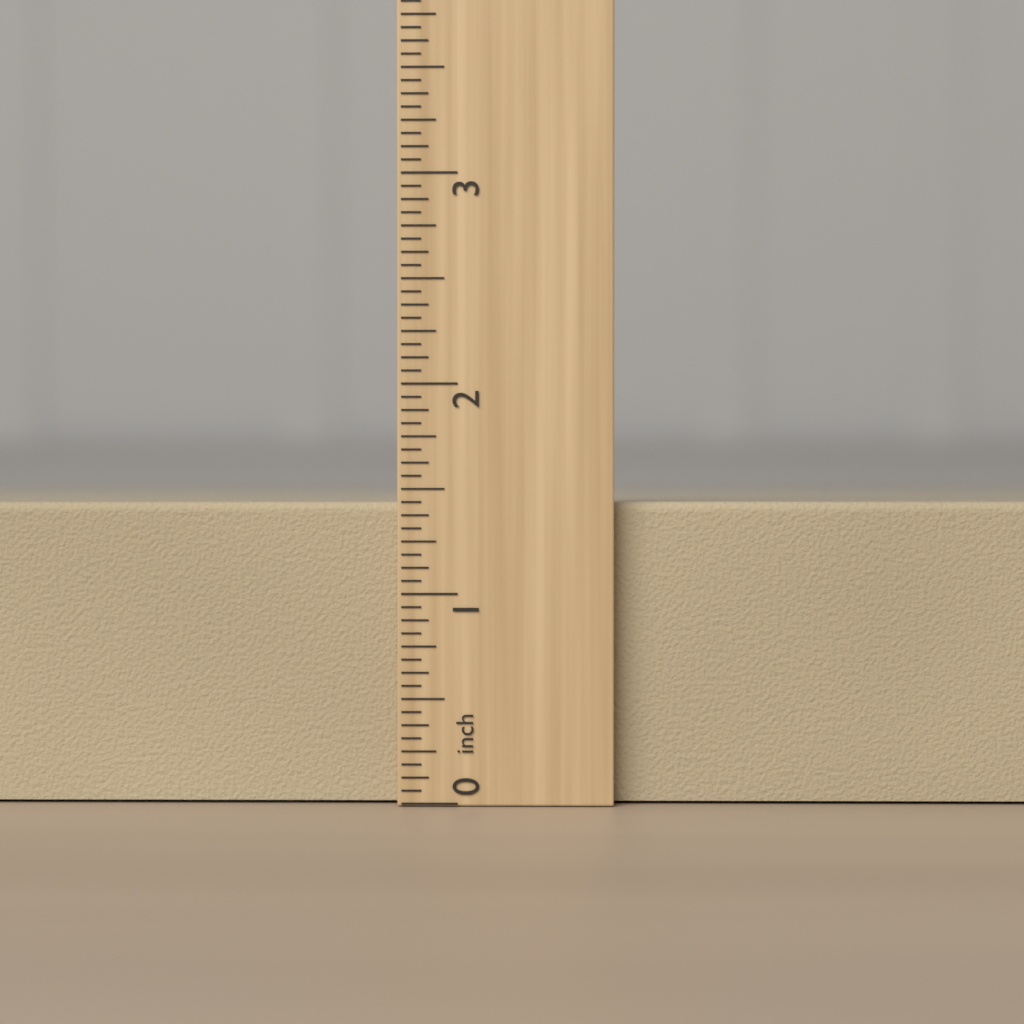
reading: 1.4375 inch
